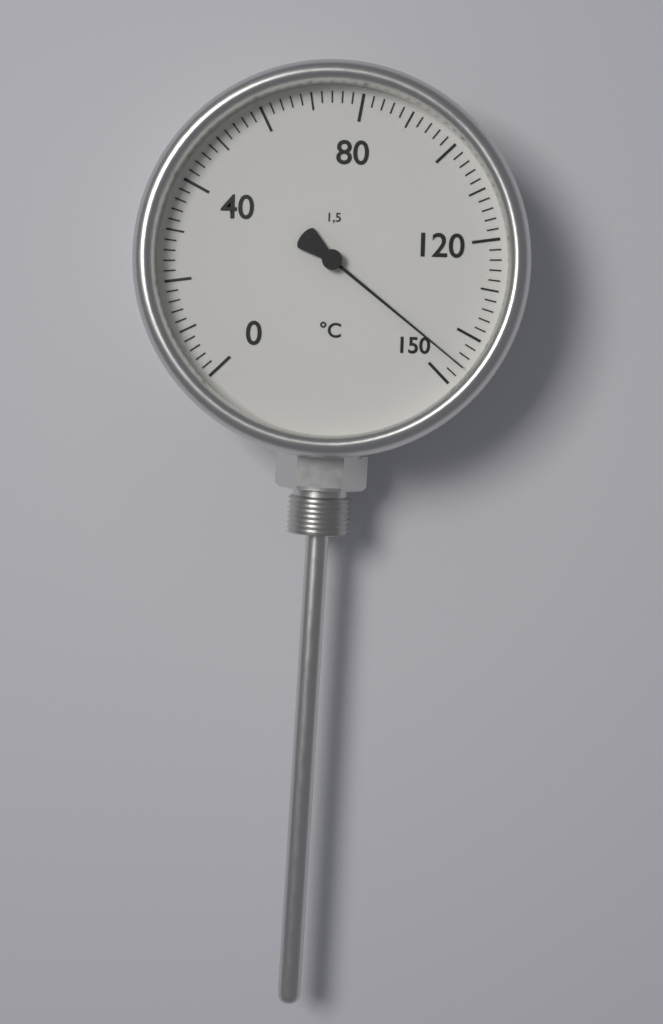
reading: 146 °C
